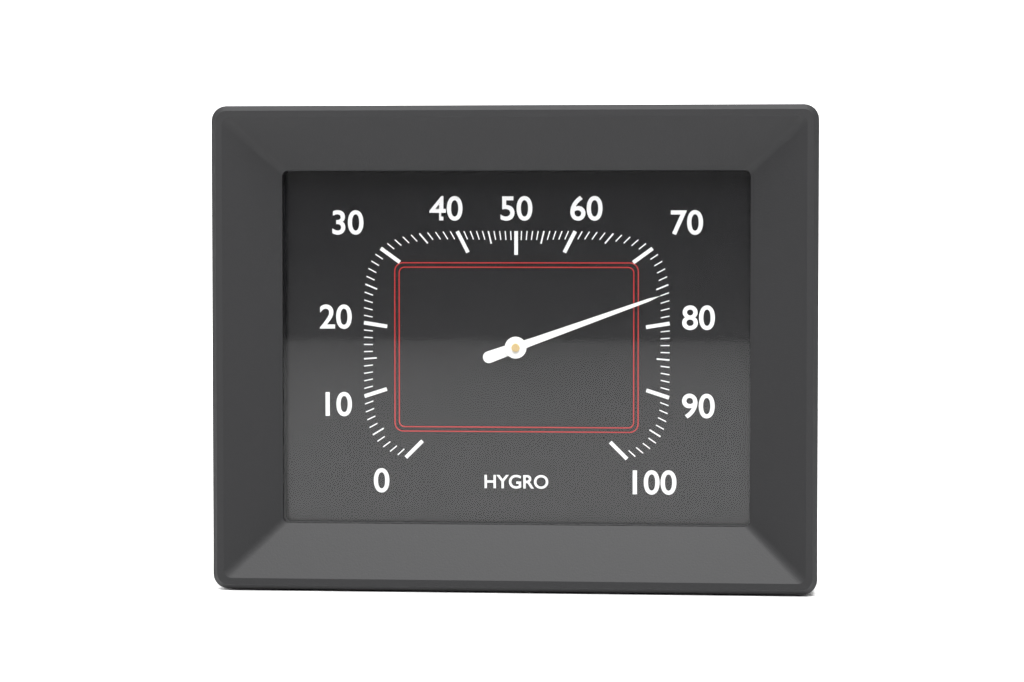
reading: 76 %
